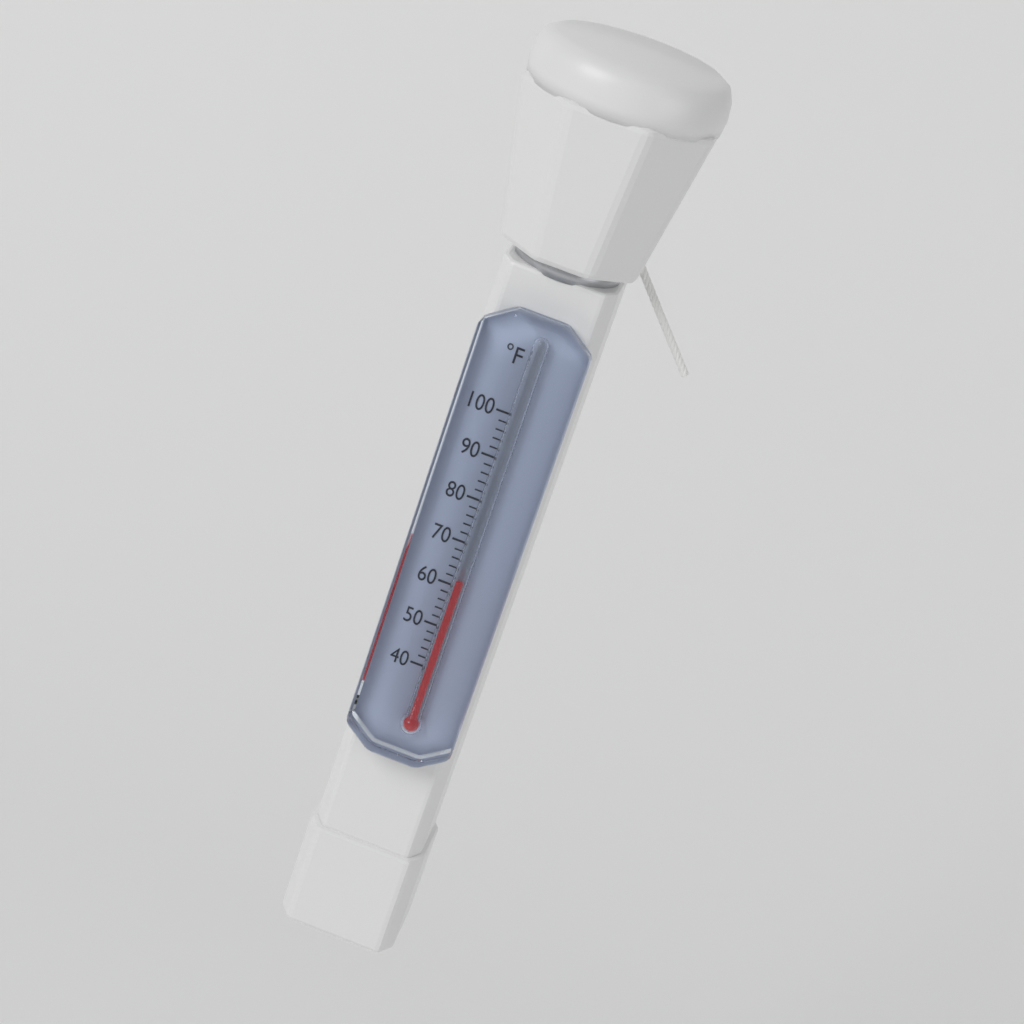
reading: 62 °F
